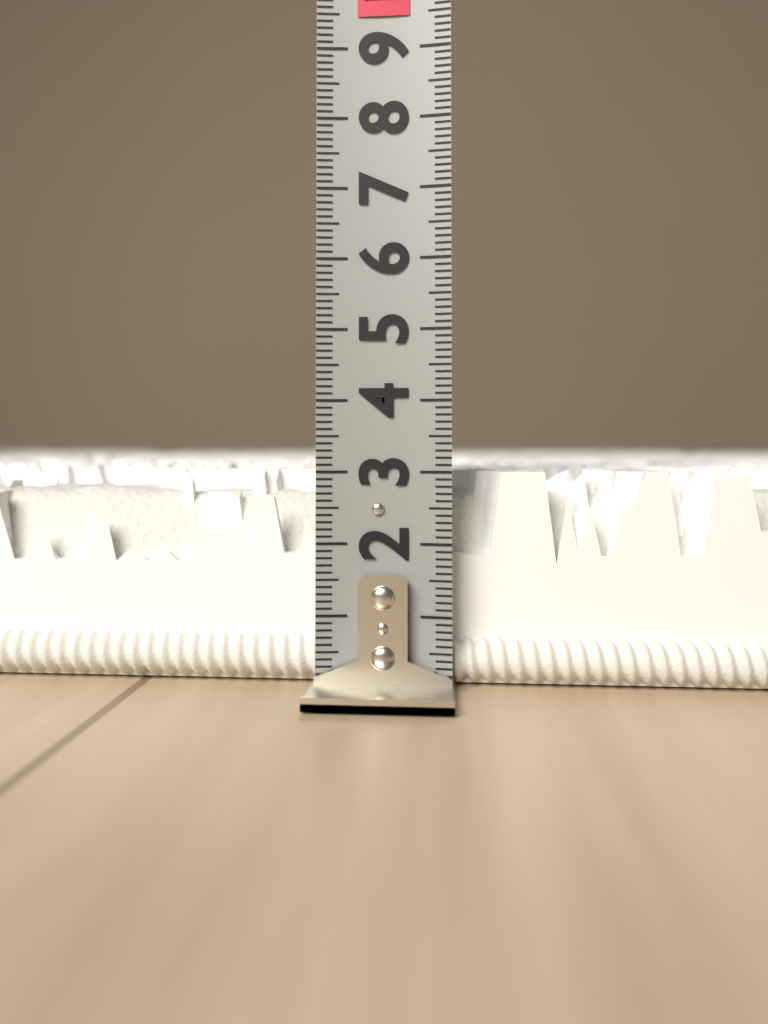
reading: 3.0 (no unit)
